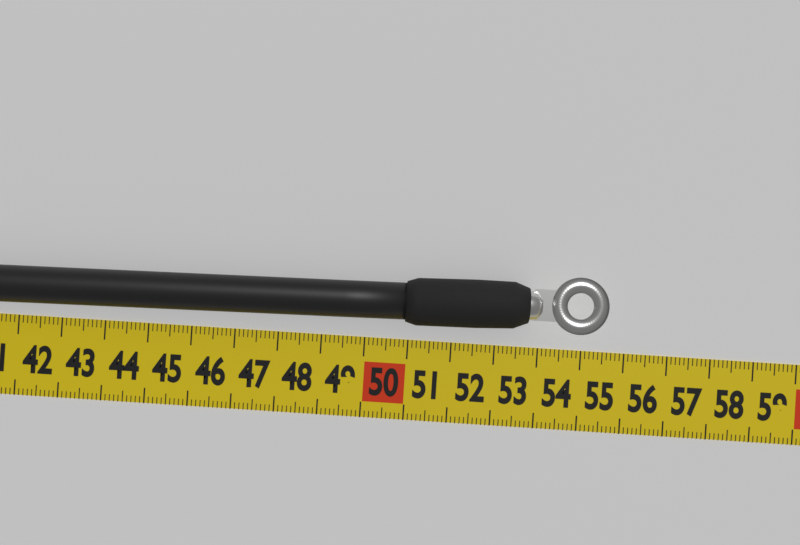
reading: 55.5 cm
